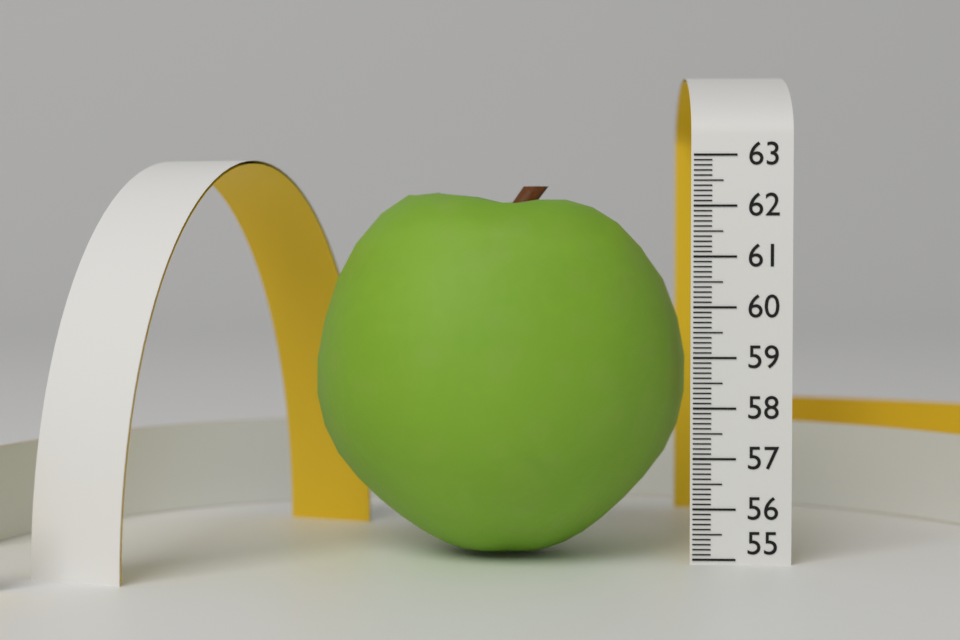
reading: 62.4 (no unit)
